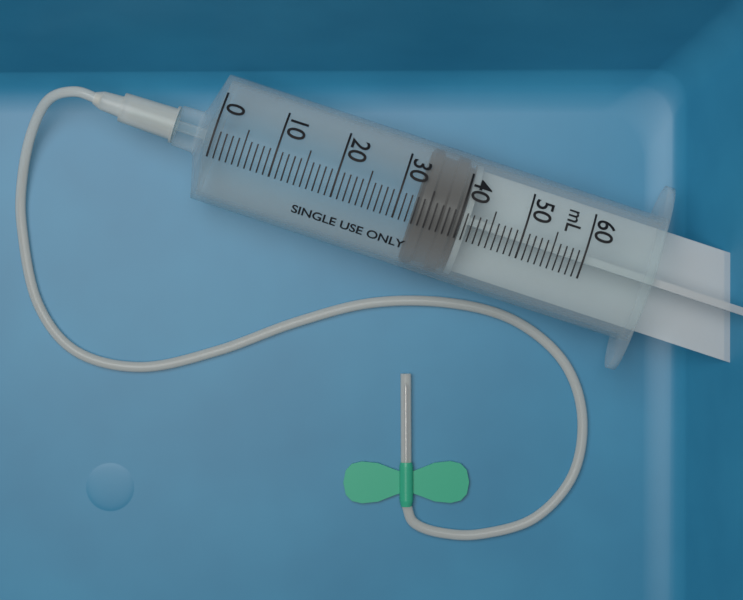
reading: 33 mL
